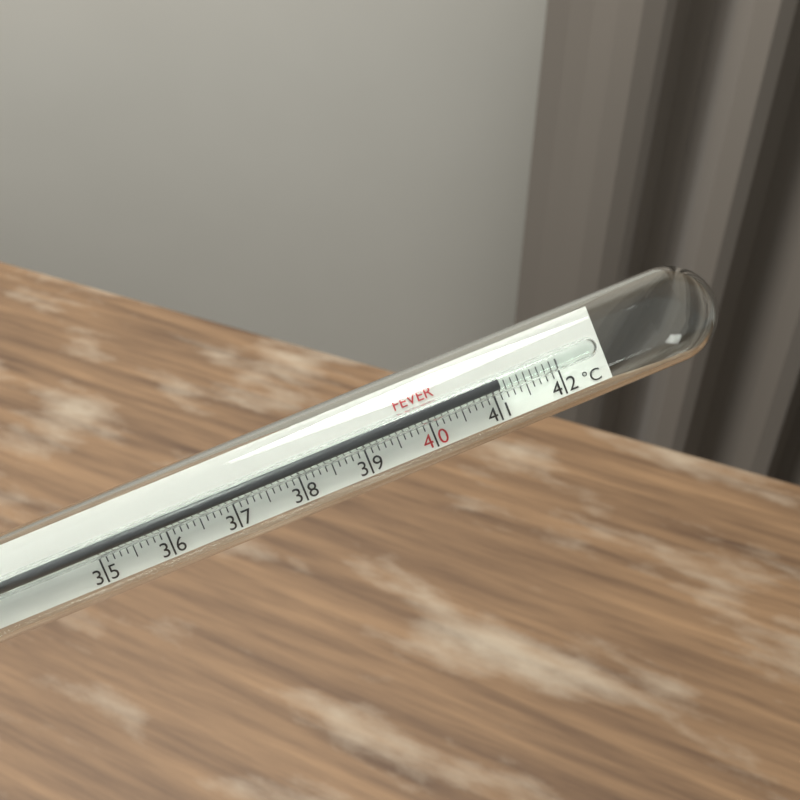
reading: 41.1 °C
